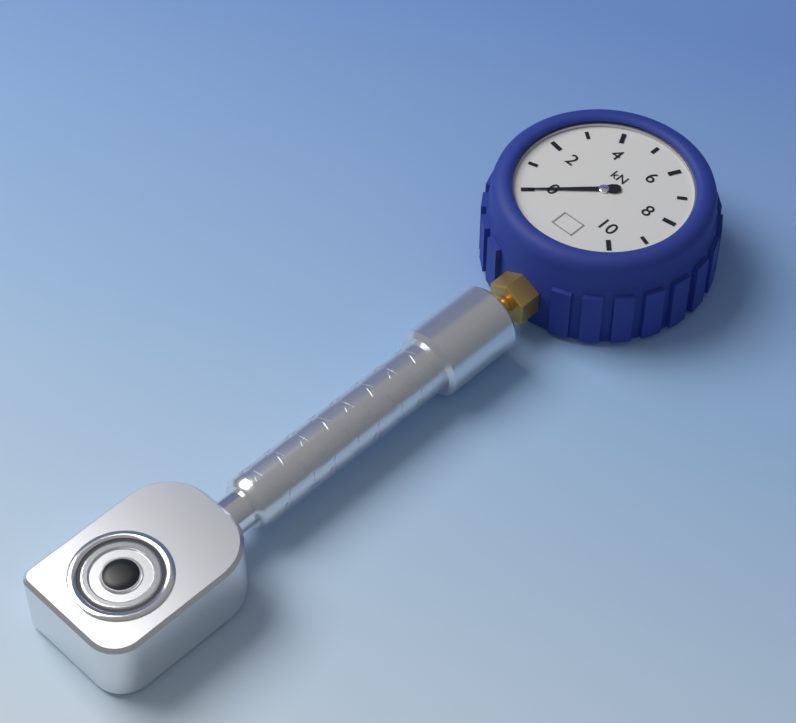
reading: 0 kN
